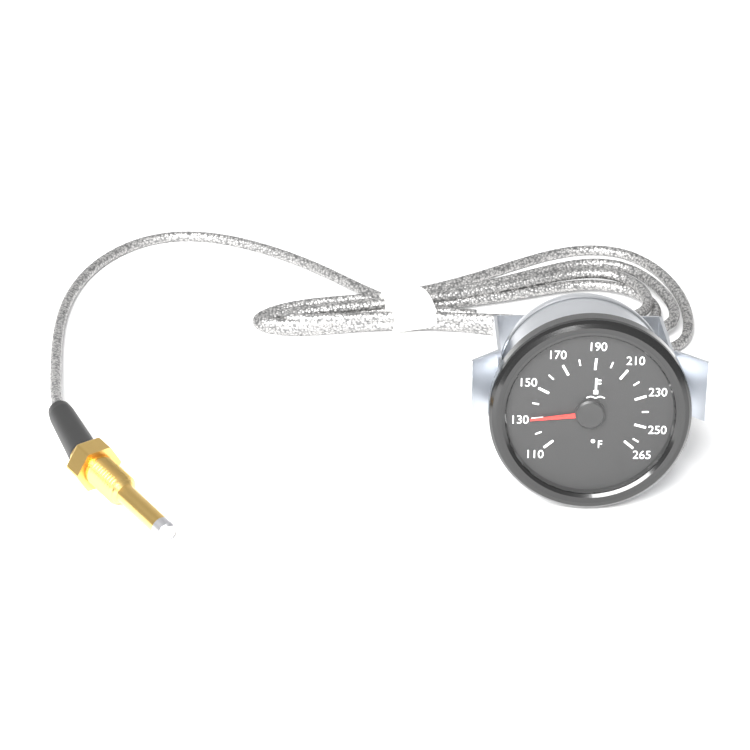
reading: 130 °F
